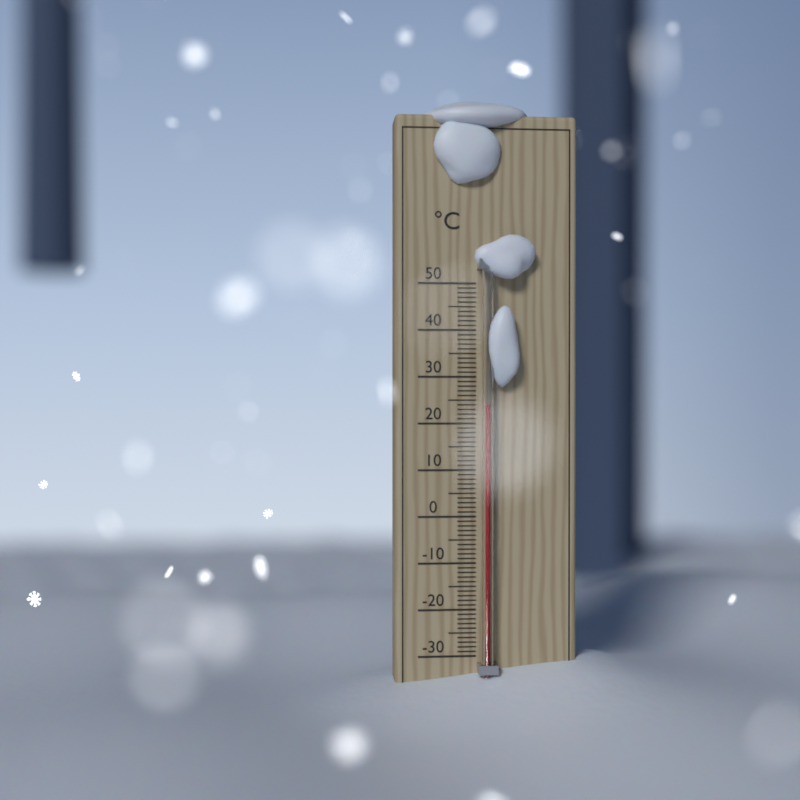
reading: 24 °C
